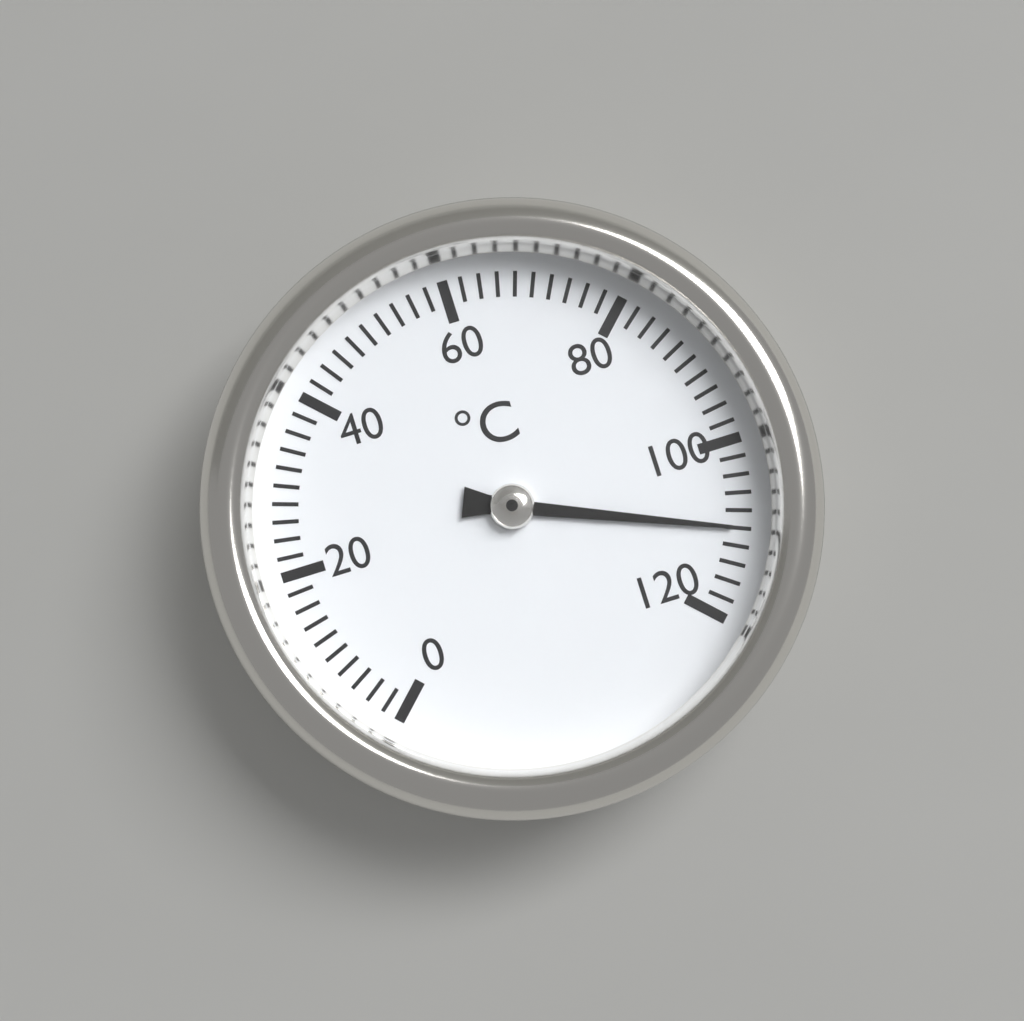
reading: 110 °C
